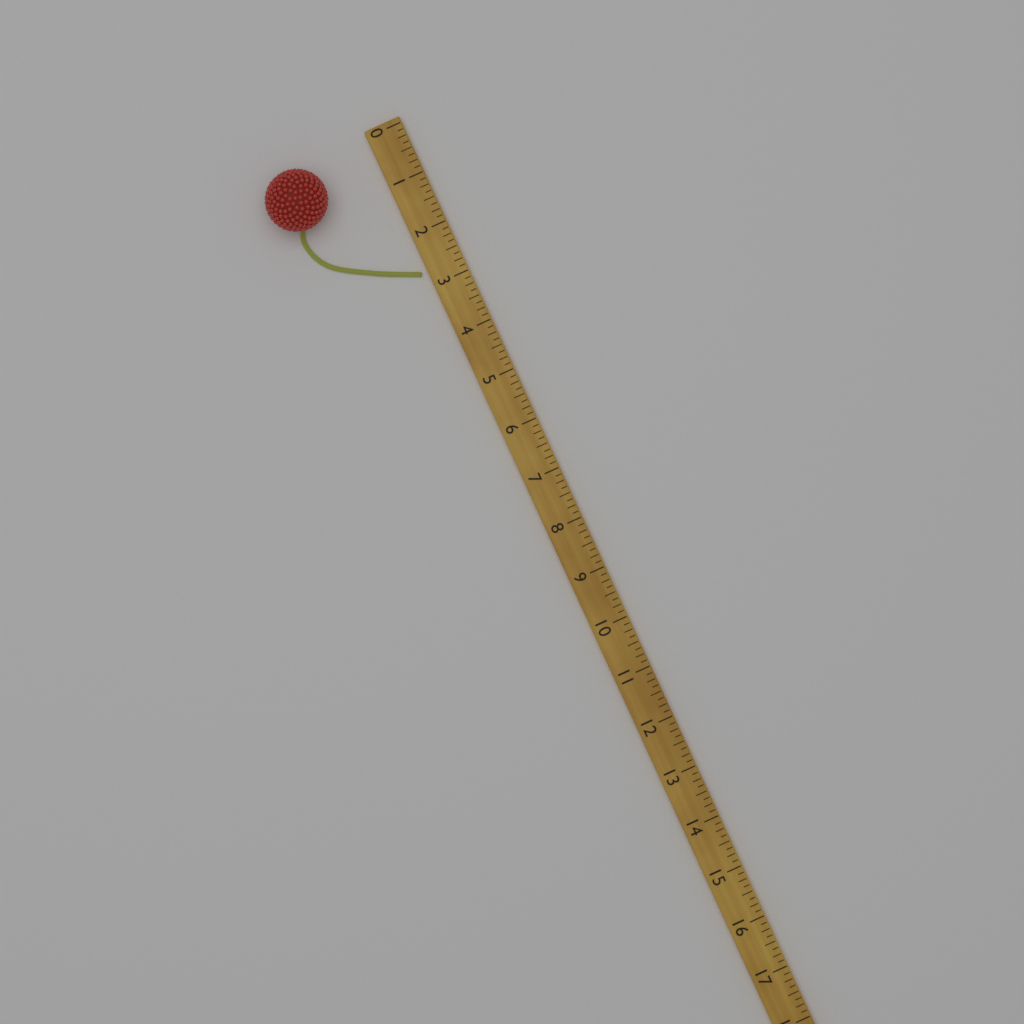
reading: 2.750 (no unit)
